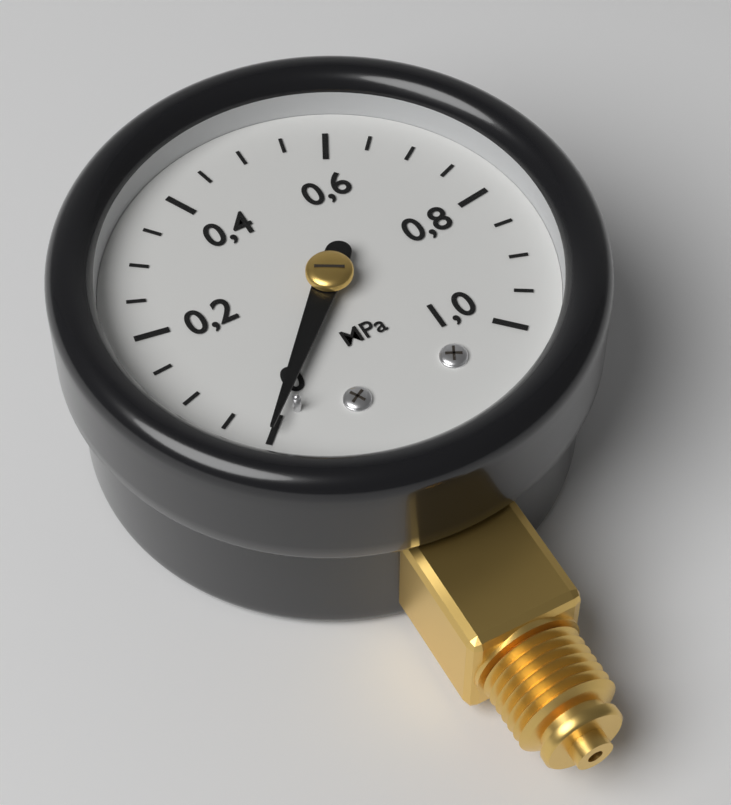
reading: 0.00 MPa
